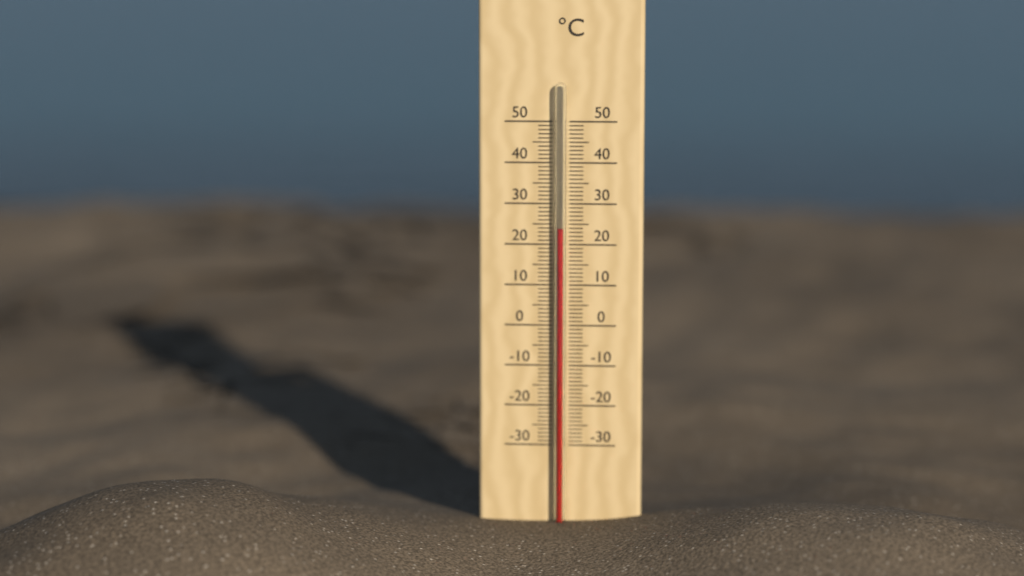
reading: 24 °C
